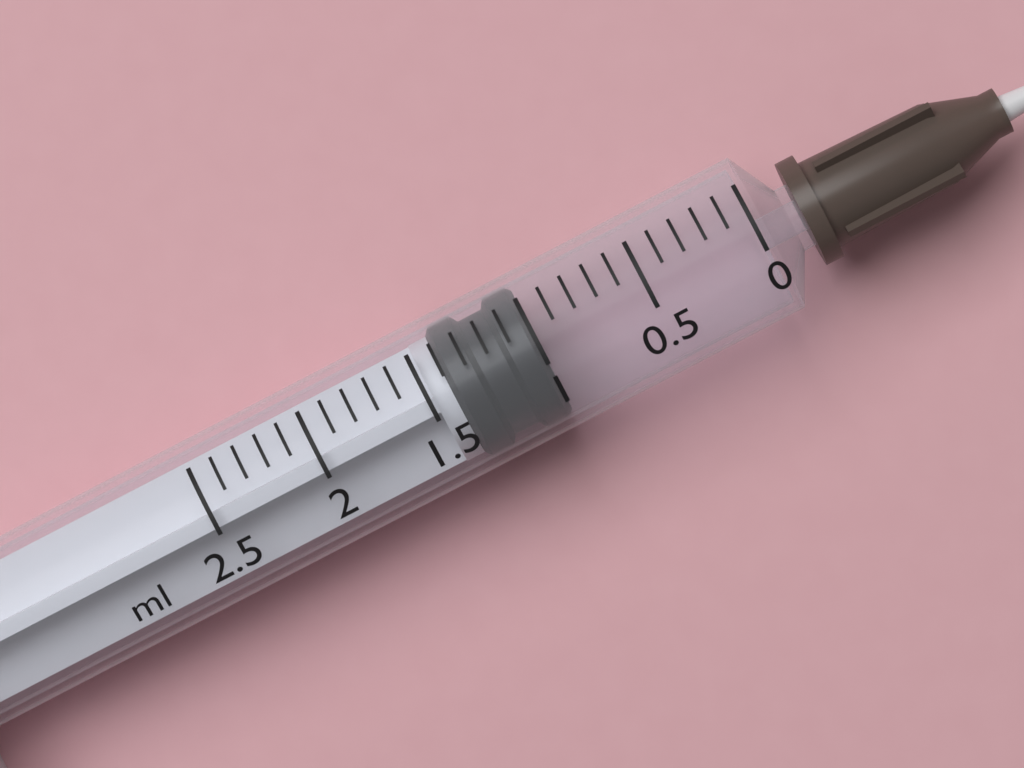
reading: 1.0 ml
